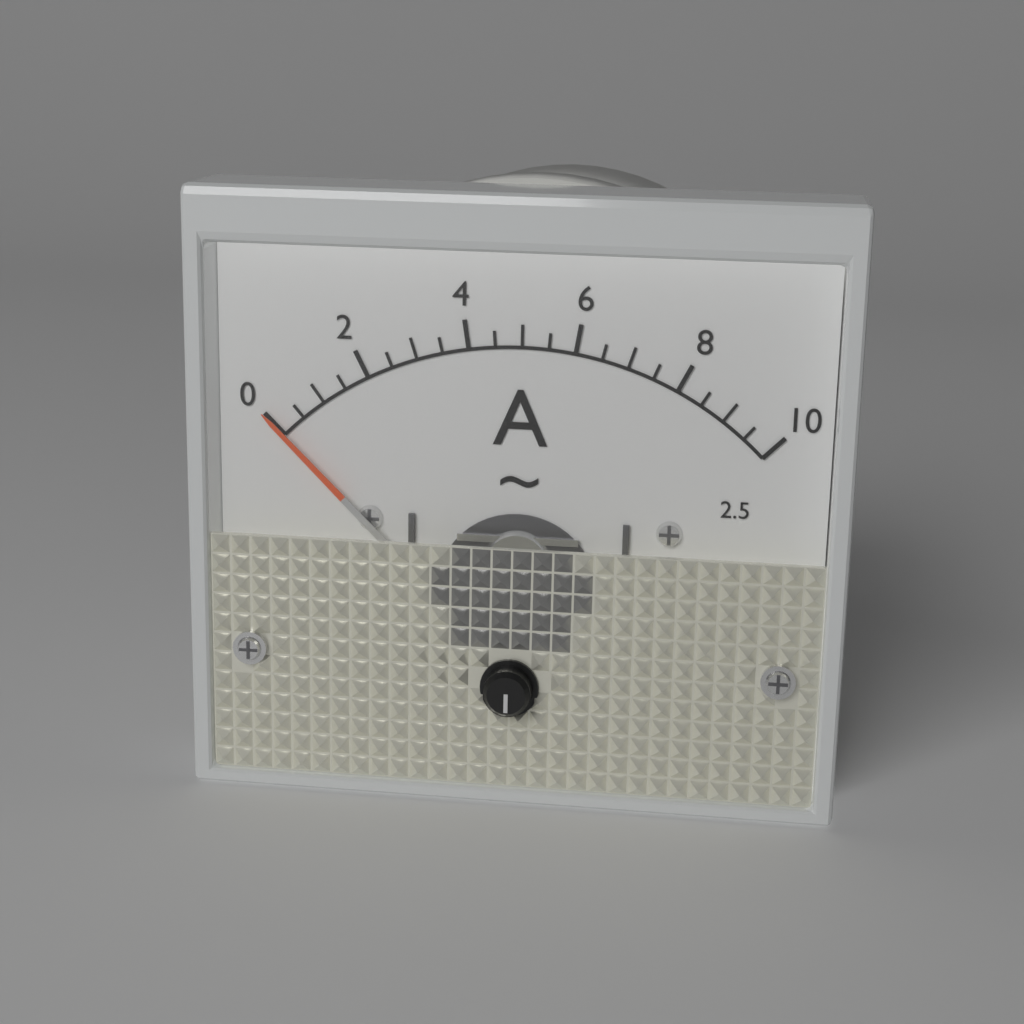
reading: 0.0 A
